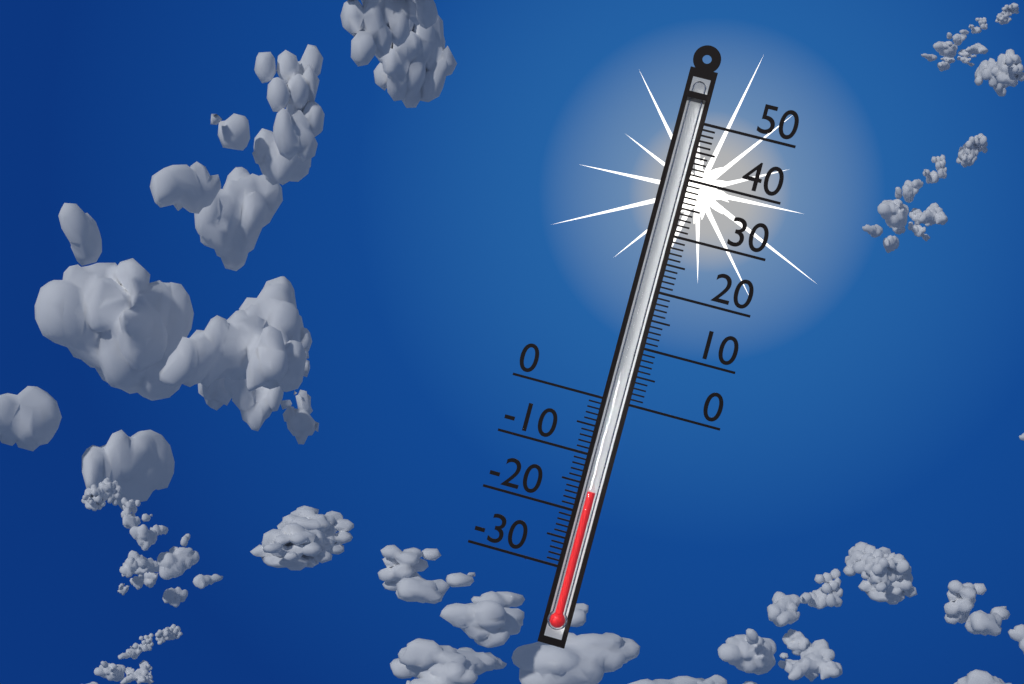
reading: -16 (no unit)
